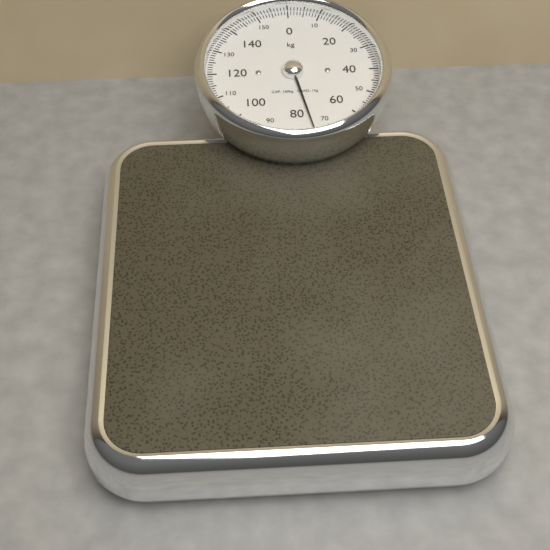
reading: 75 kg
